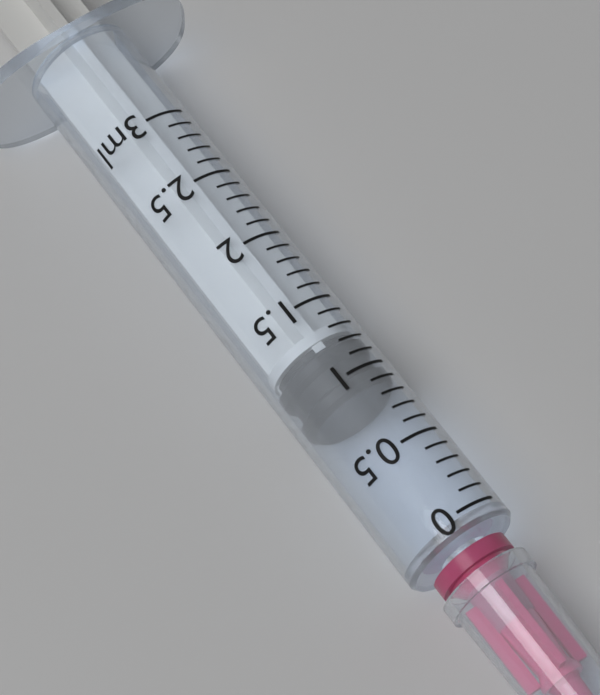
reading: 0.9 ml
